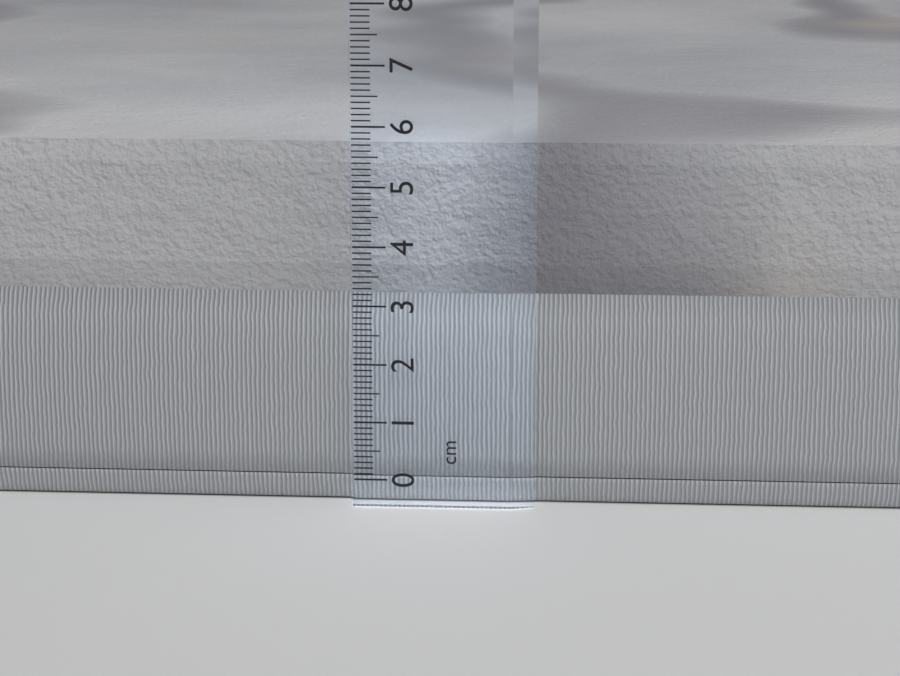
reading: 5.7 cm
